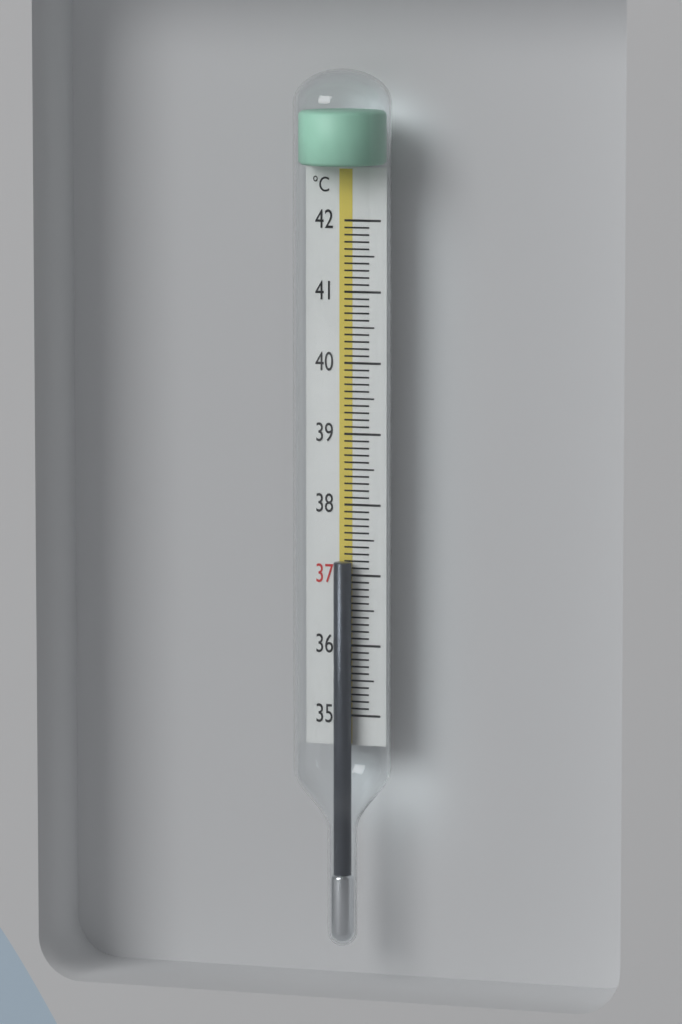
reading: 37.2 °C
